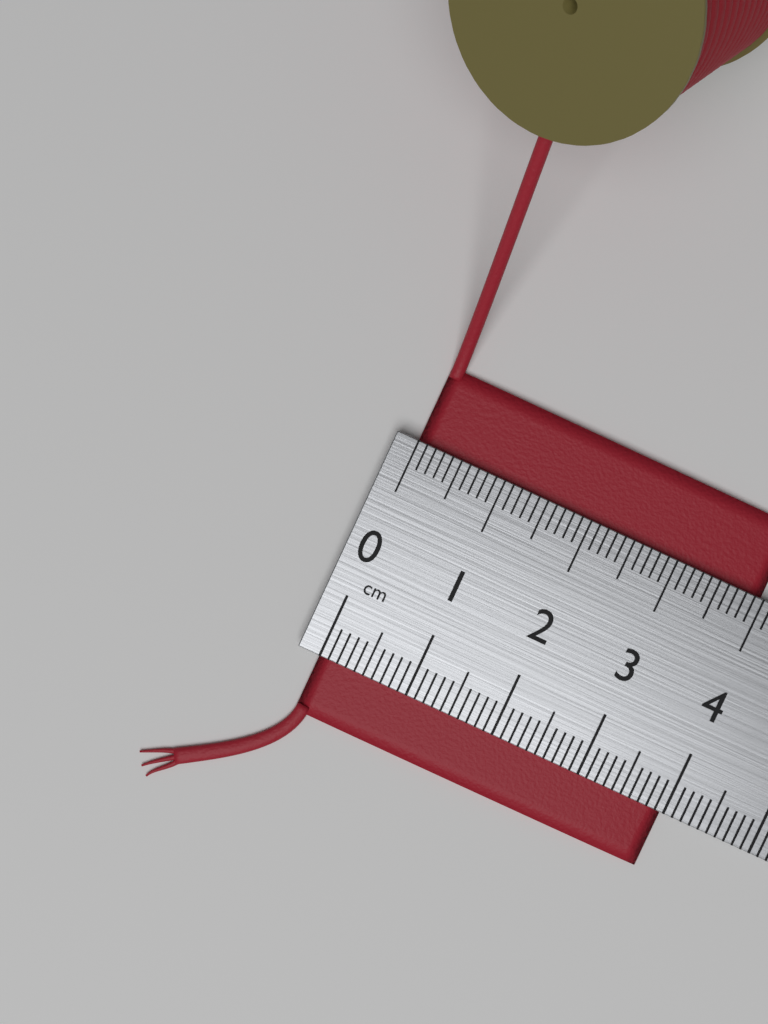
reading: 4.0 cm
